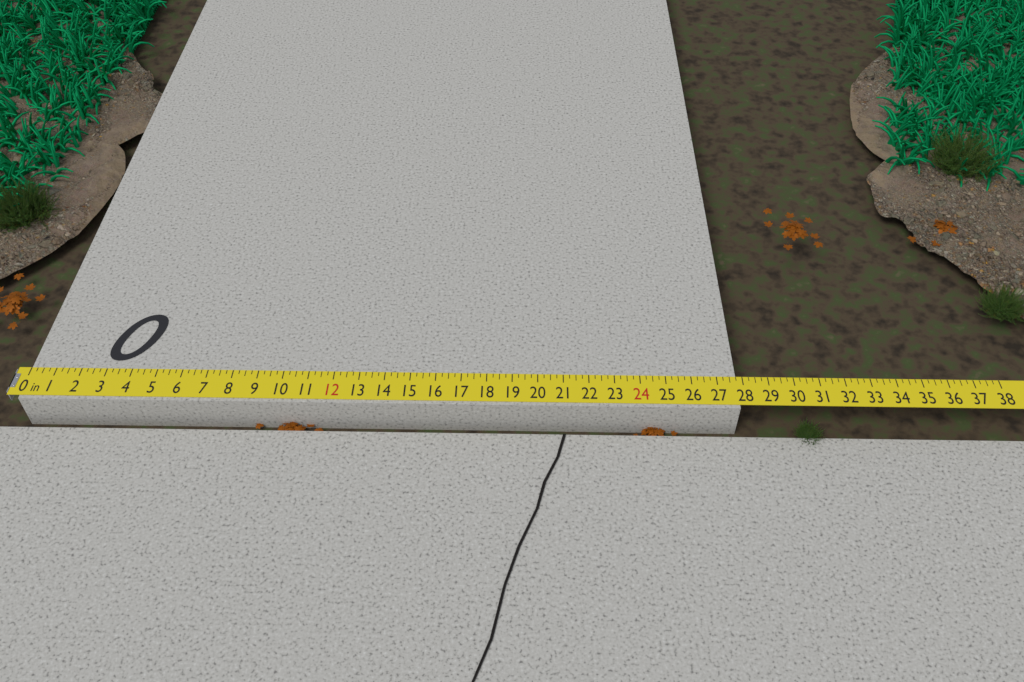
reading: 27.75 in
